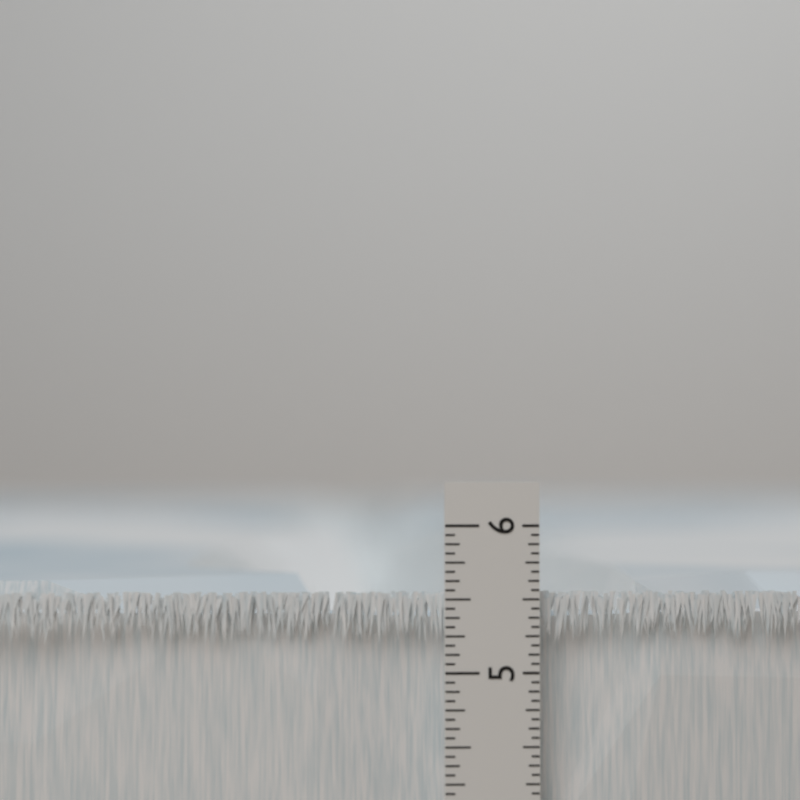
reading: 5.5625 in
